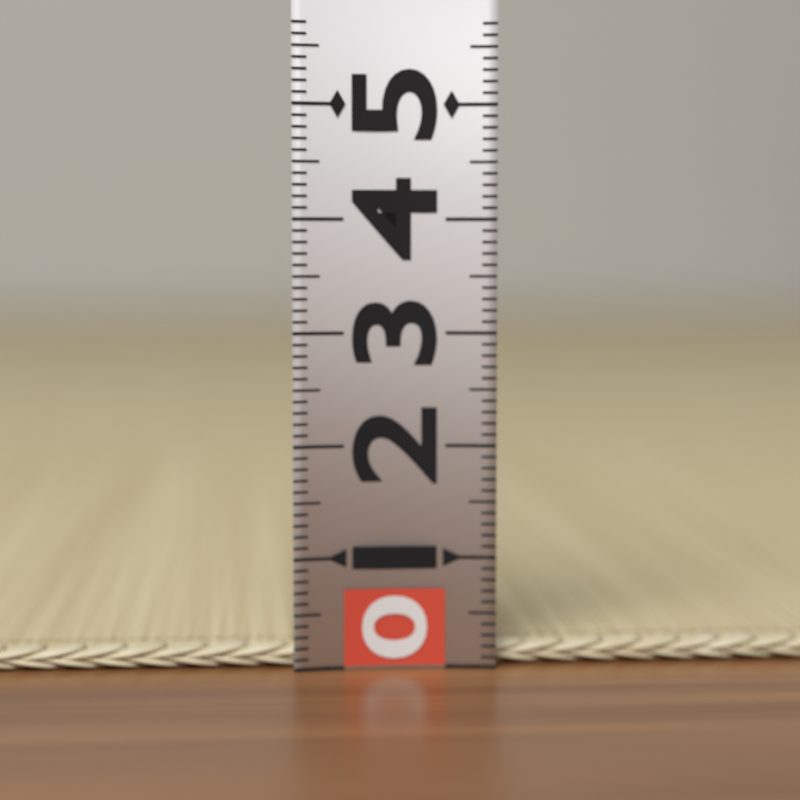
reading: 0.2 (no unit)
